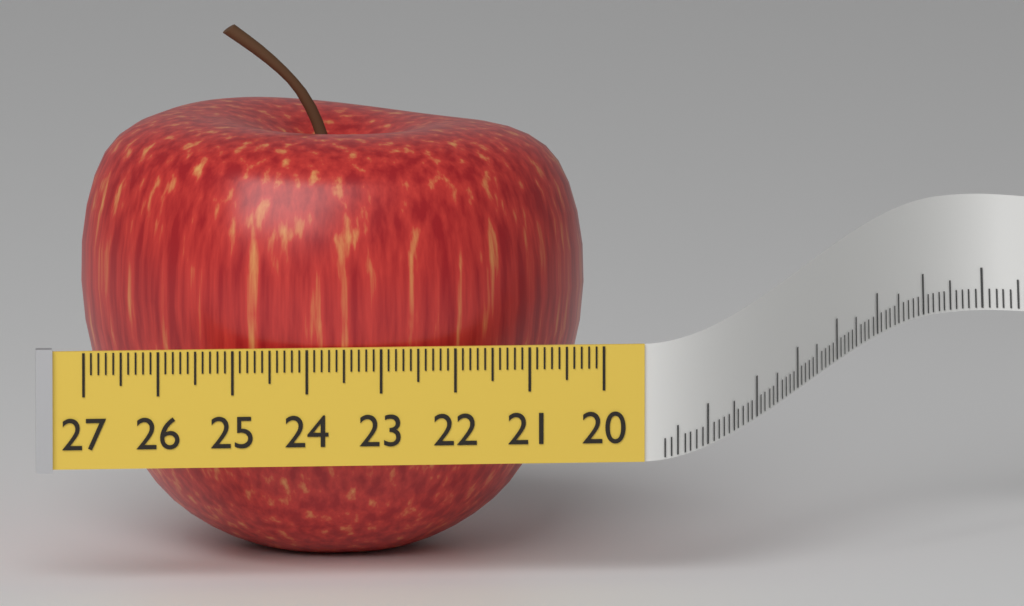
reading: 26.8 (no unit)
